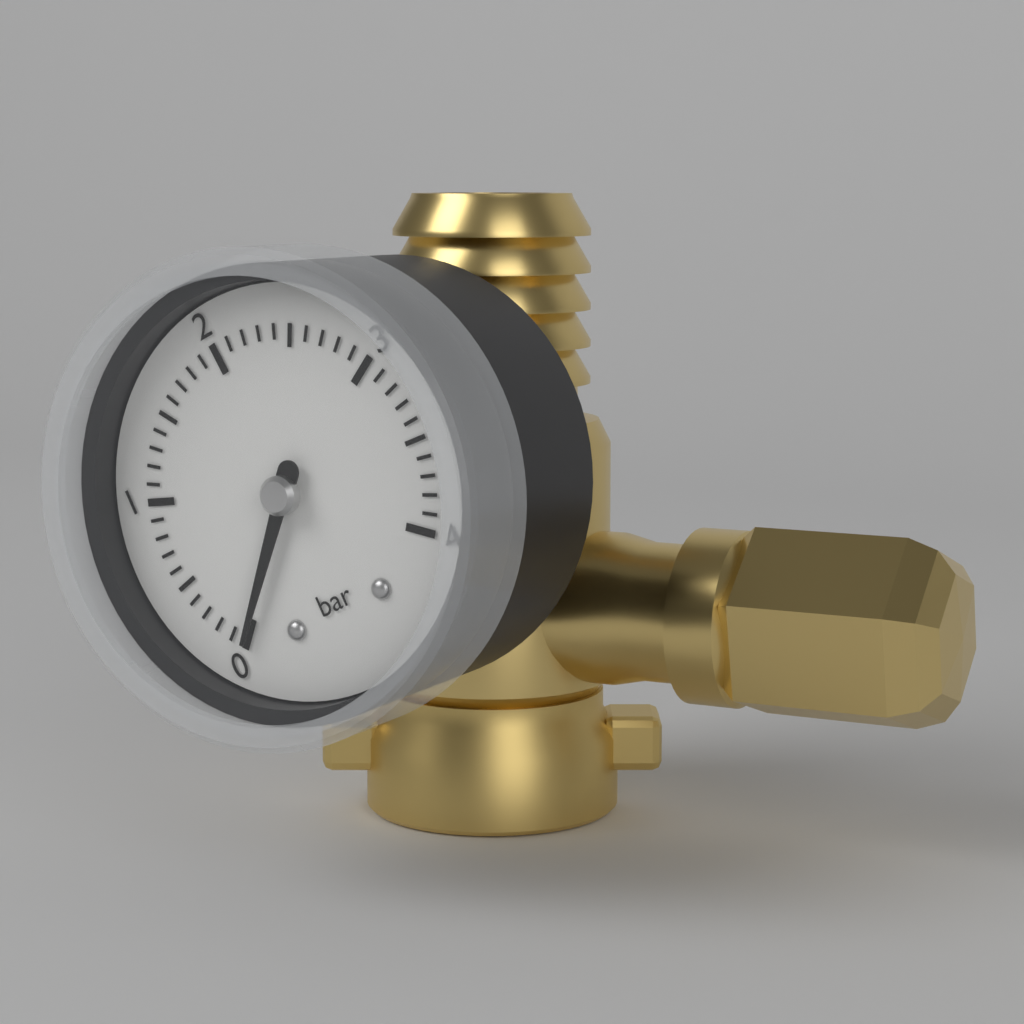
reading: 0.0 bar
